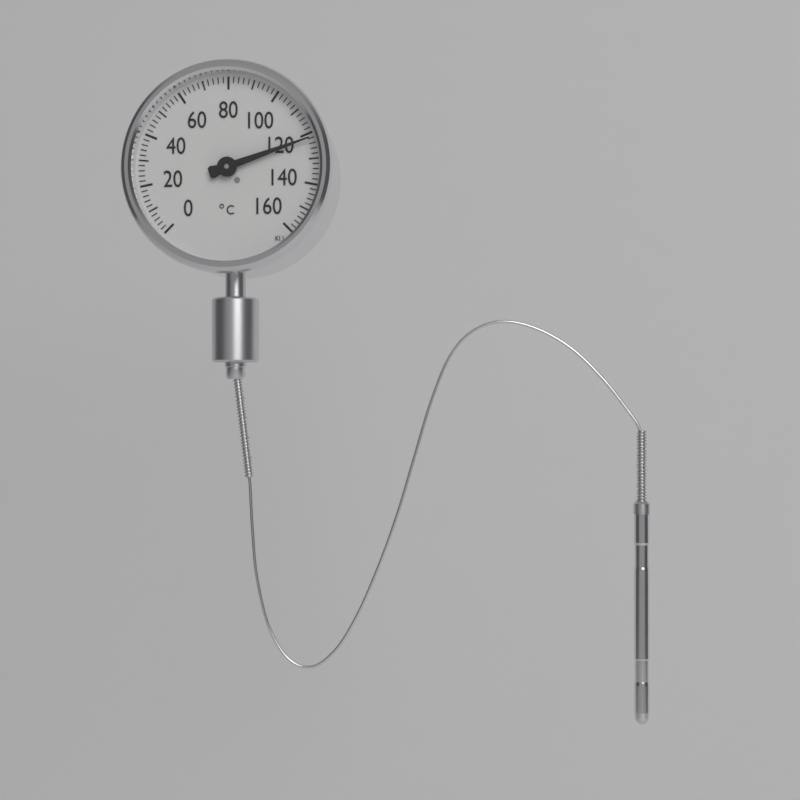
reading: 122 °C
